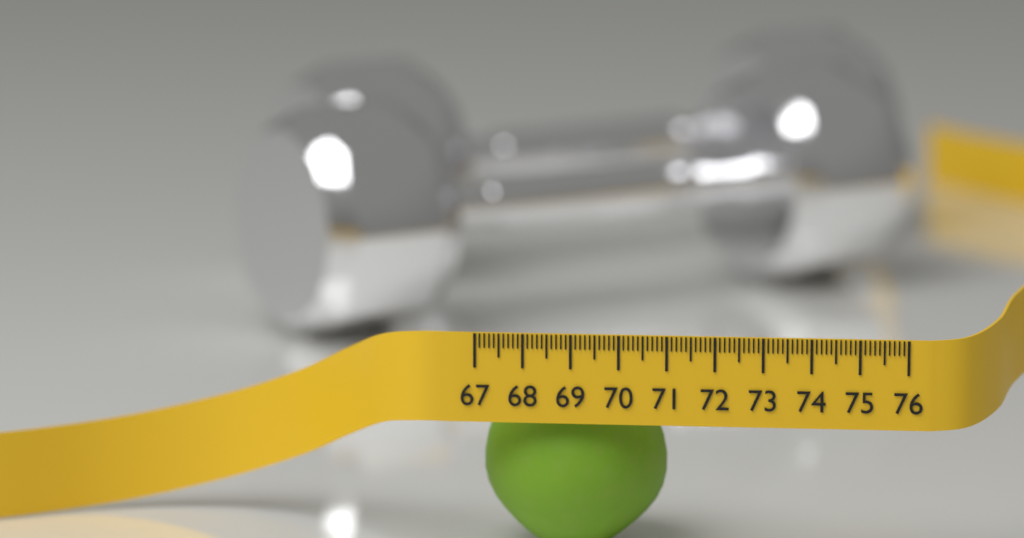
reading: 70.9 (no unit)
